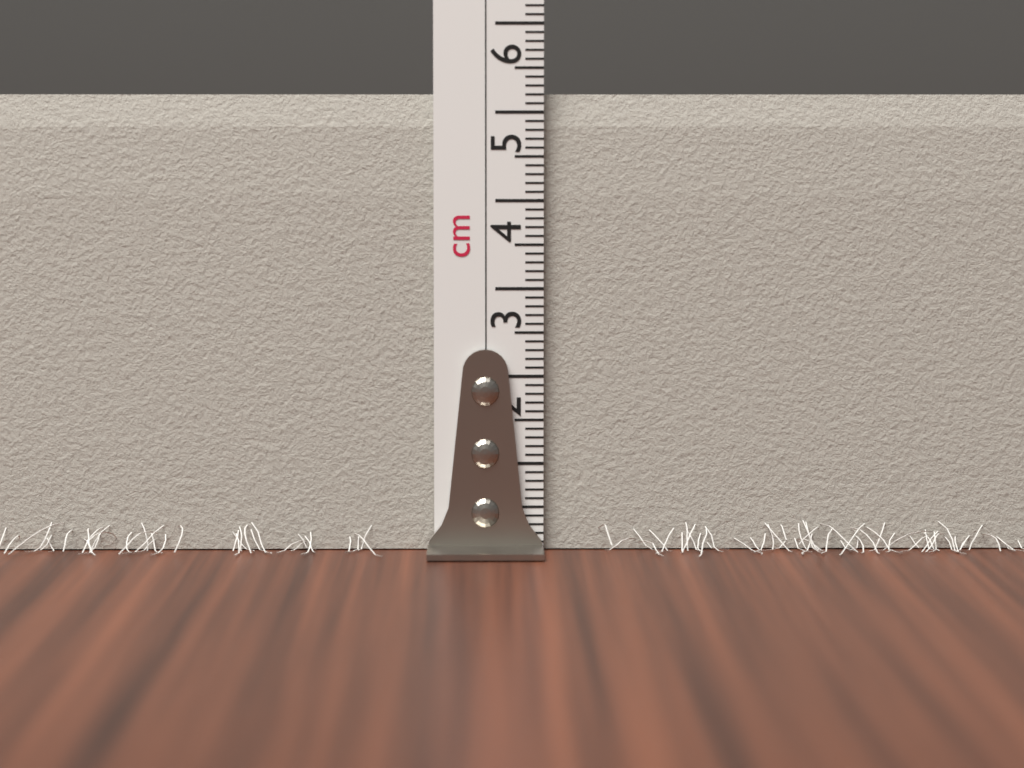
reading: 5.2 cm
